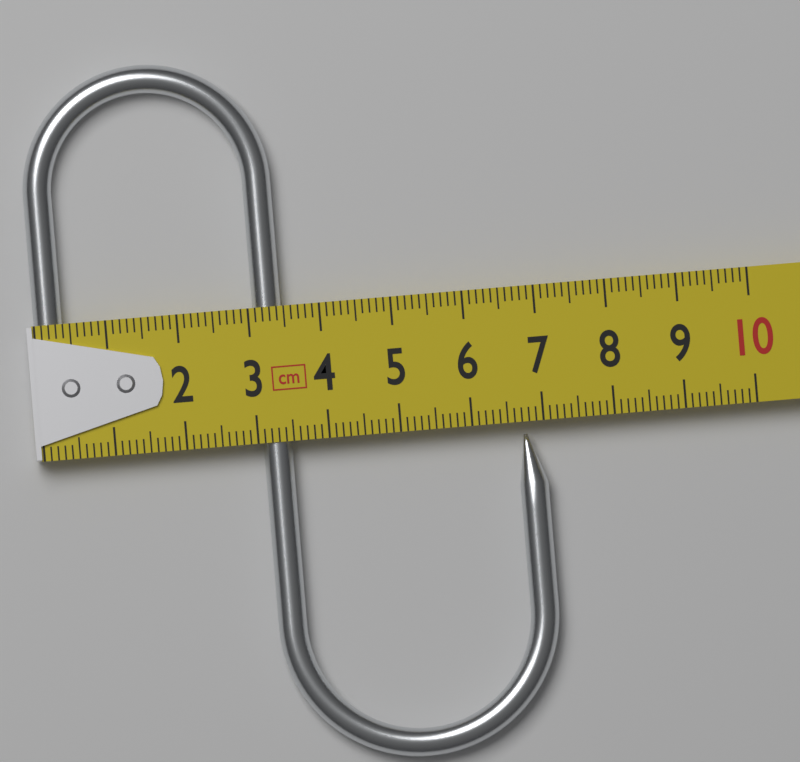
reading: 7.0 cm
